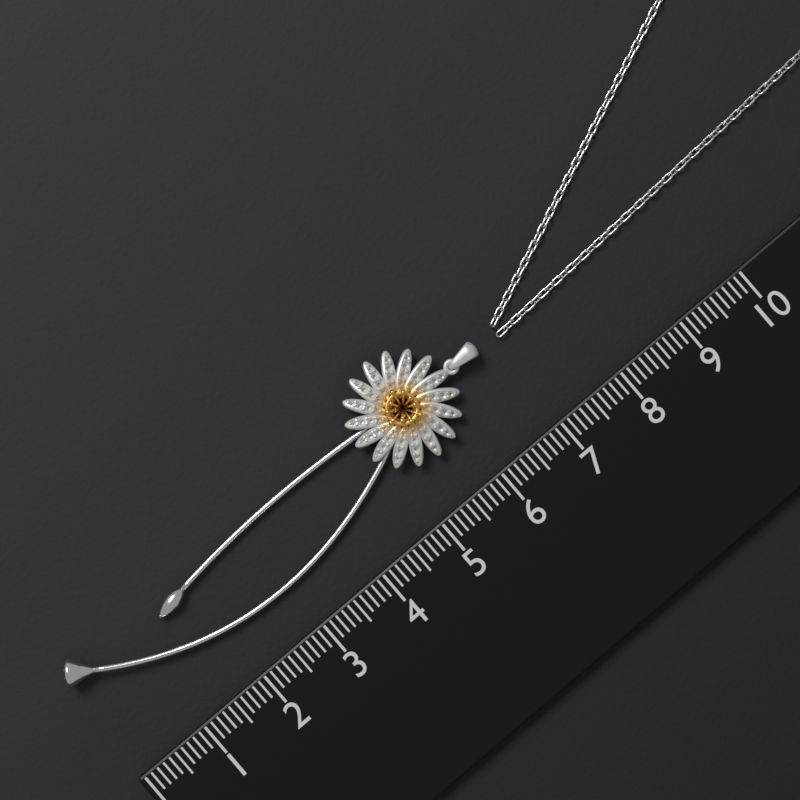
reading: 6.8 (no unit)
